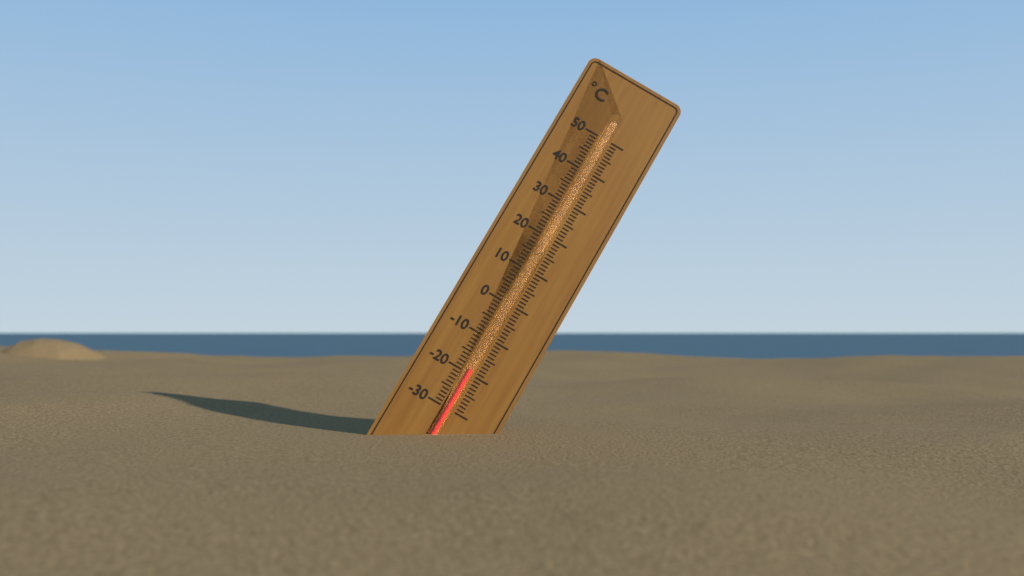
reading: -19 °C
